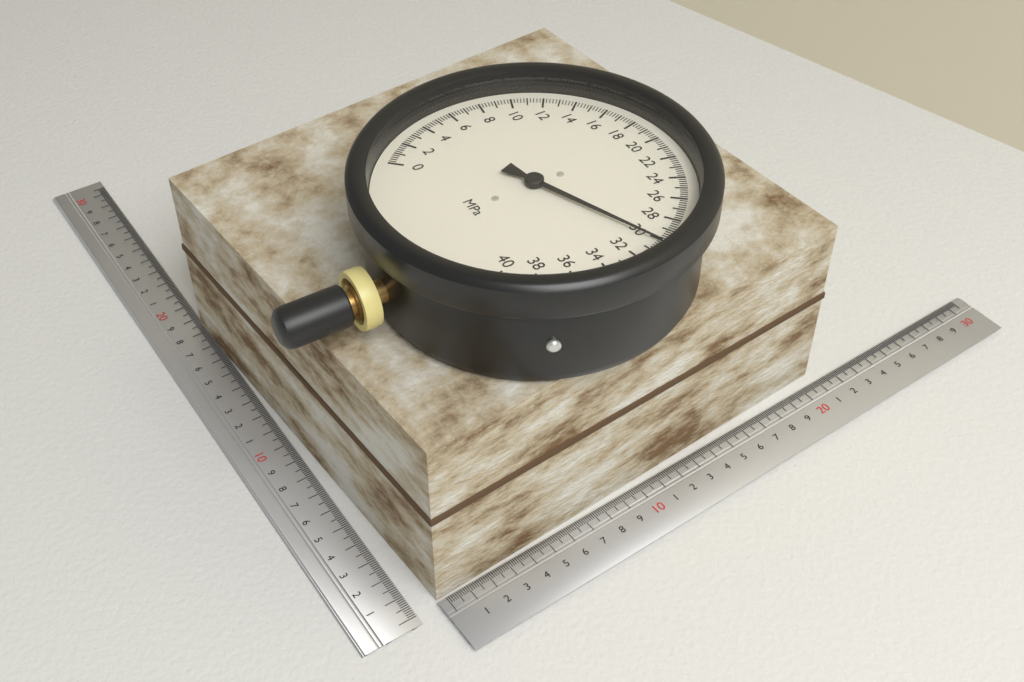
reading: 30.2 MPa
